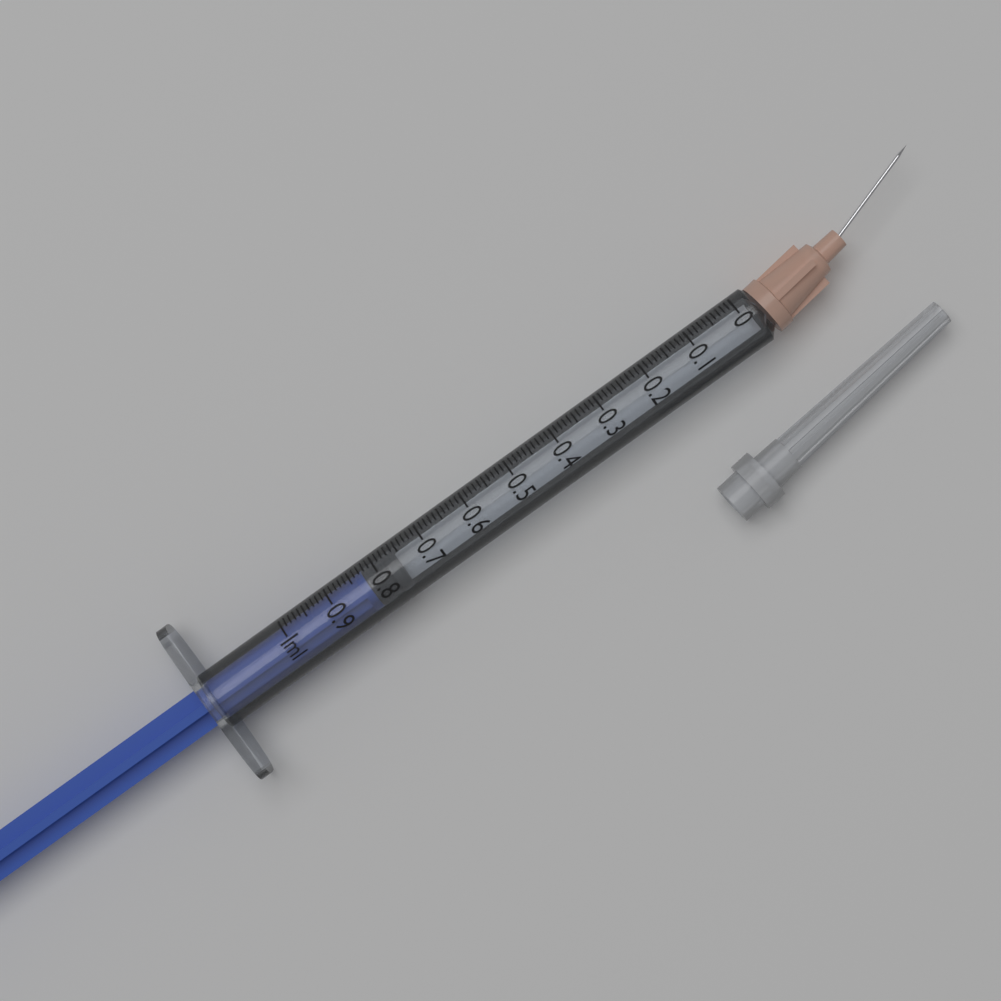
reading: 0.76 ml
